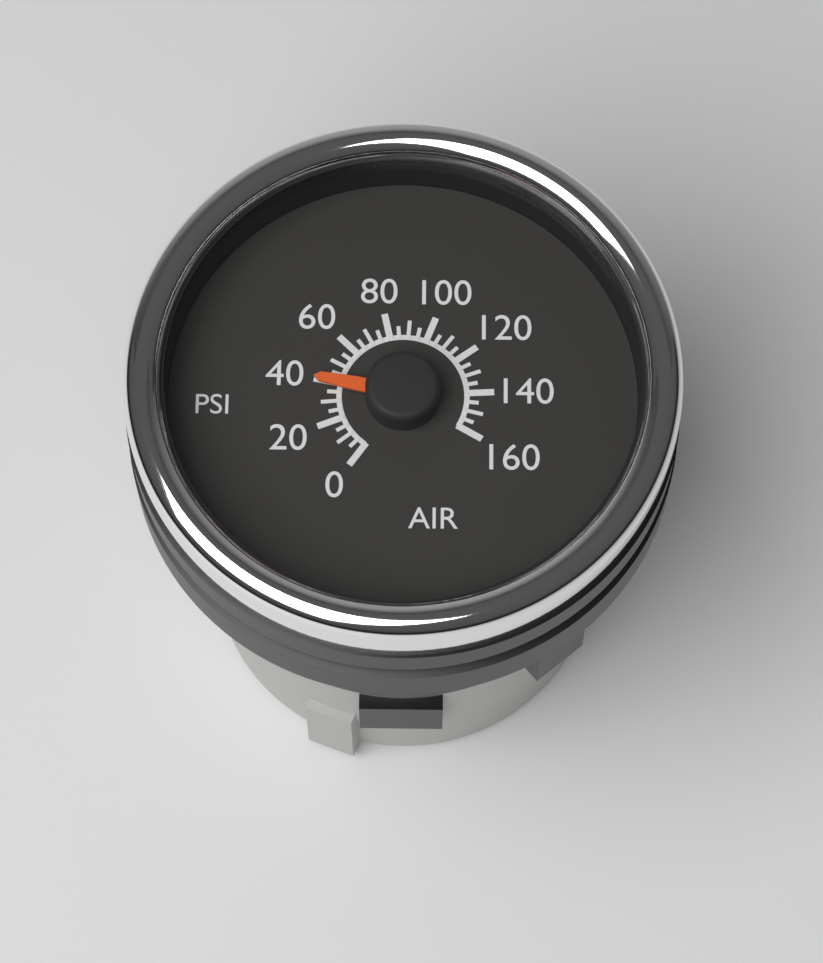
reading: 40 psi
